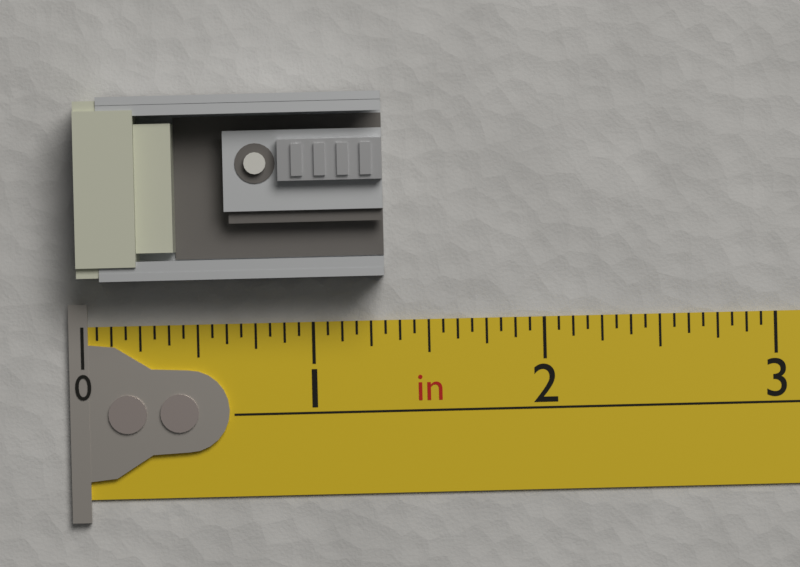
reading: 1.3125 in
